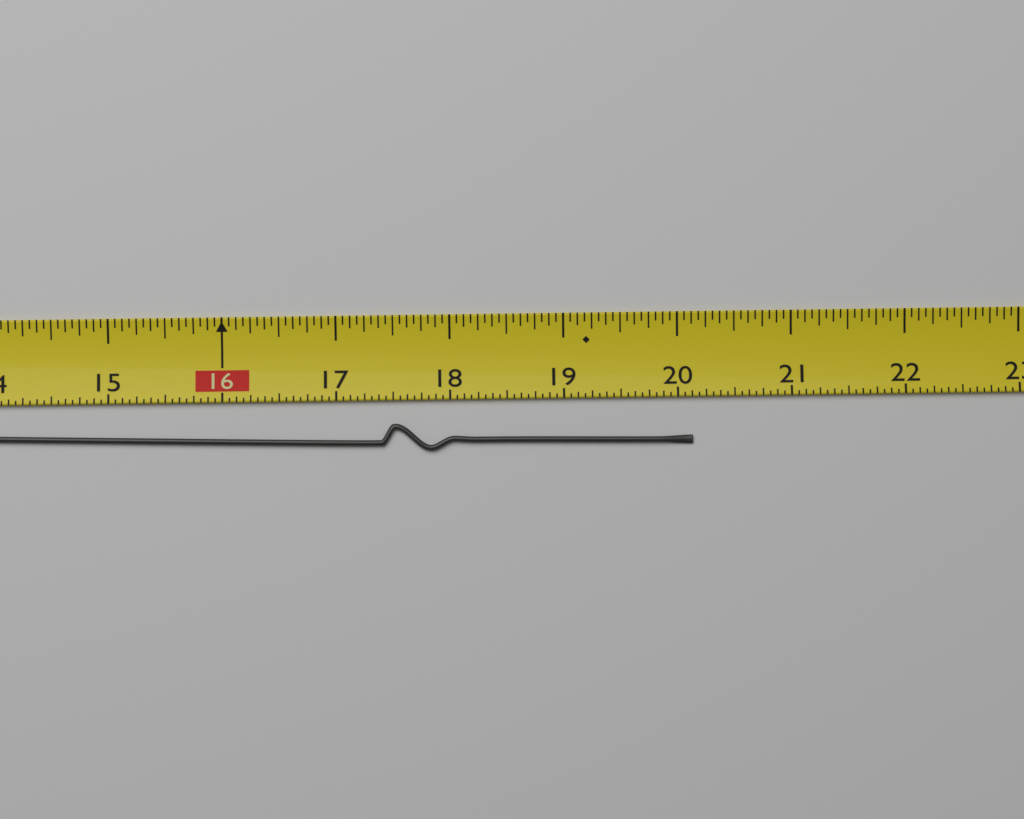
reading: 20.1250 (no unit)
